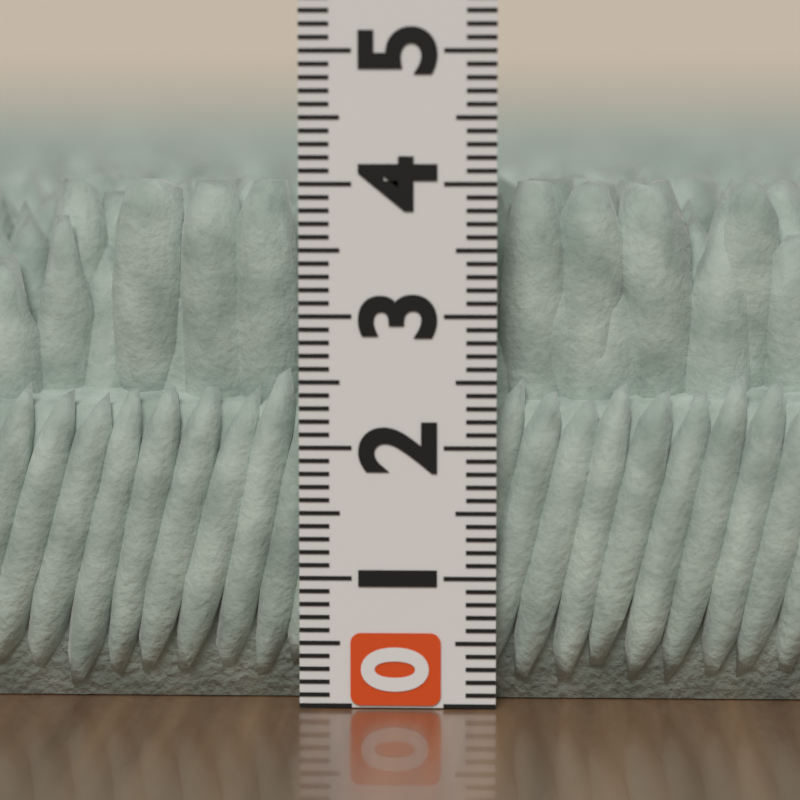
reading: 4.0 (no unit)
